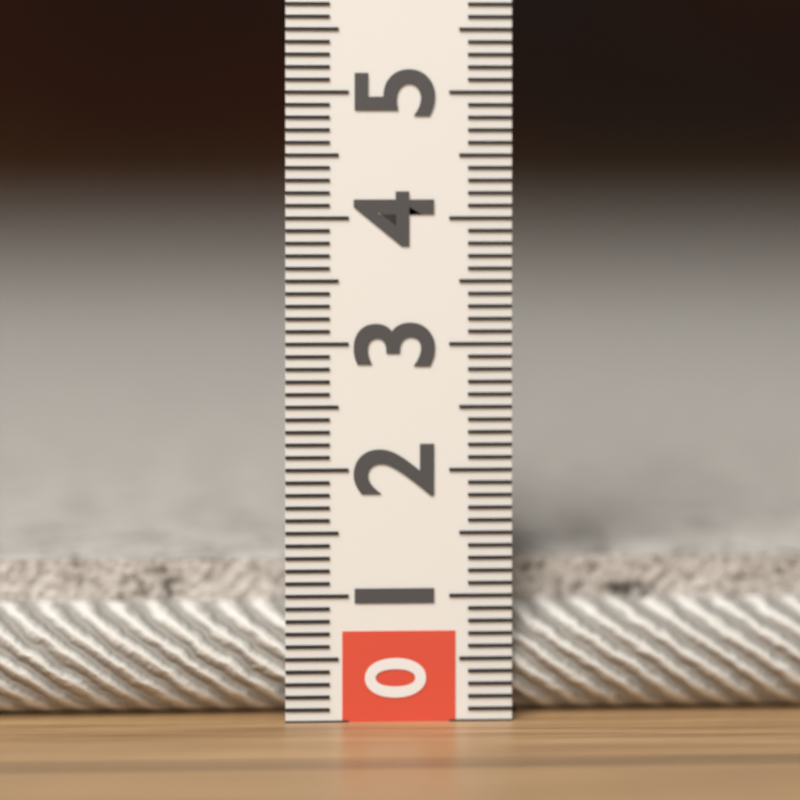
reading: 1.3 (no unit)
